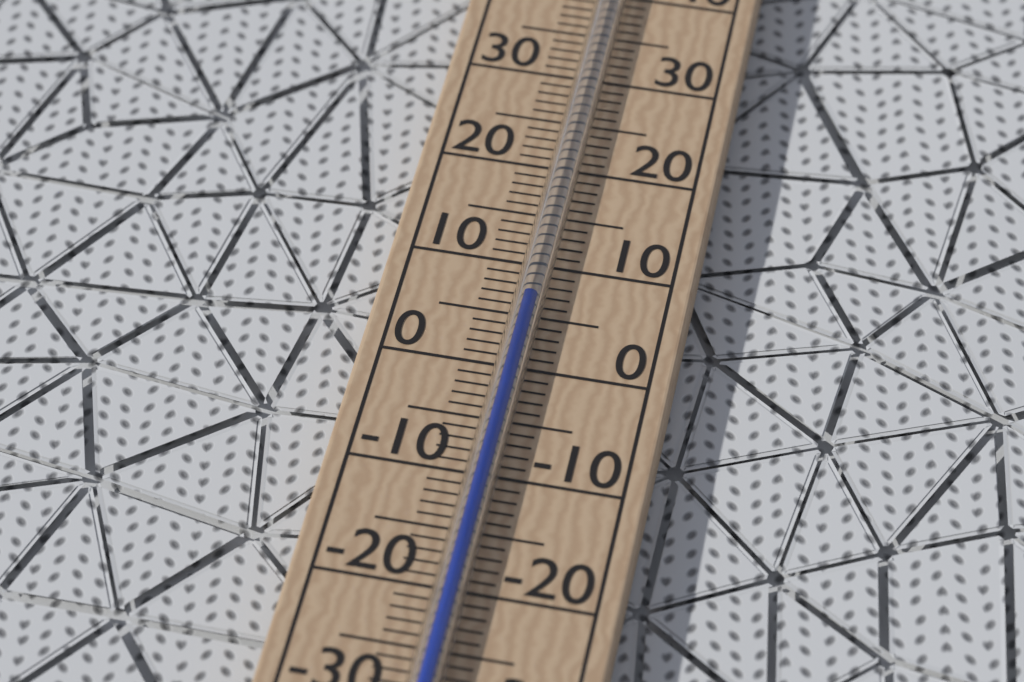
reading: 6 °C
